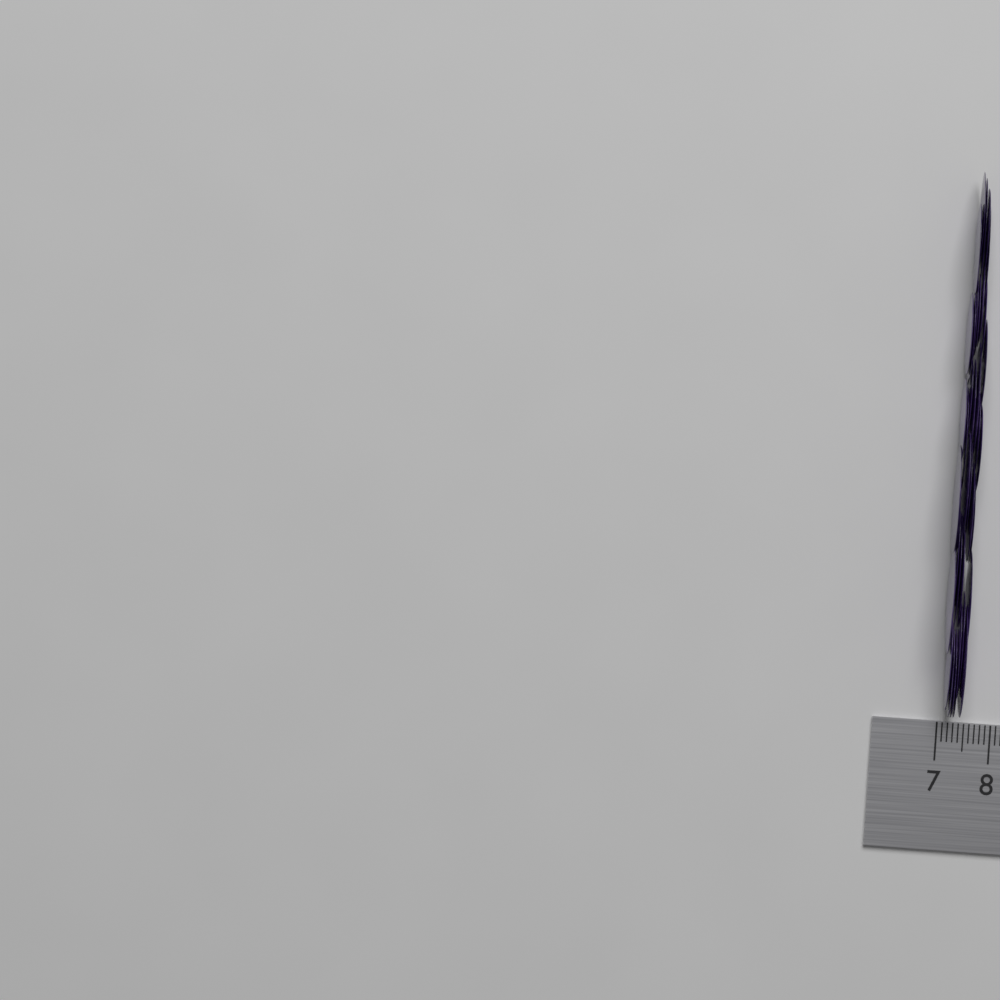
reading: 7.4 (no unit)
